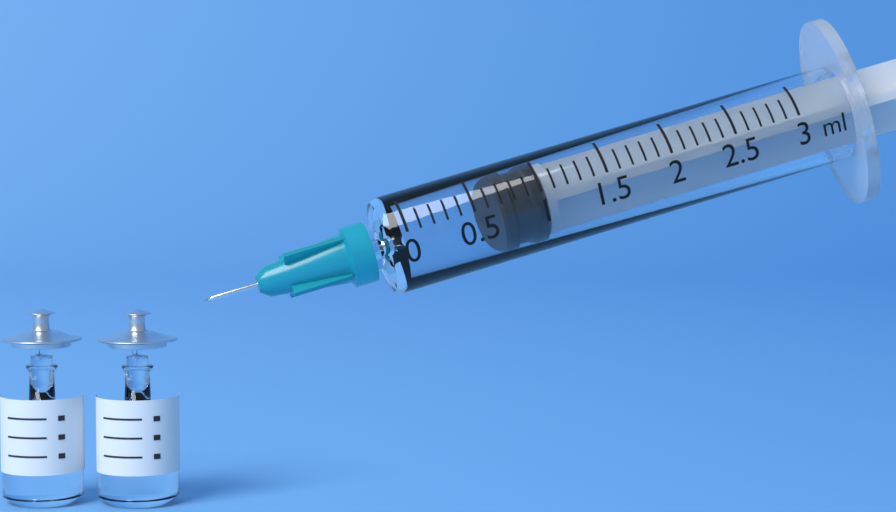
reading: 0.7 ml
